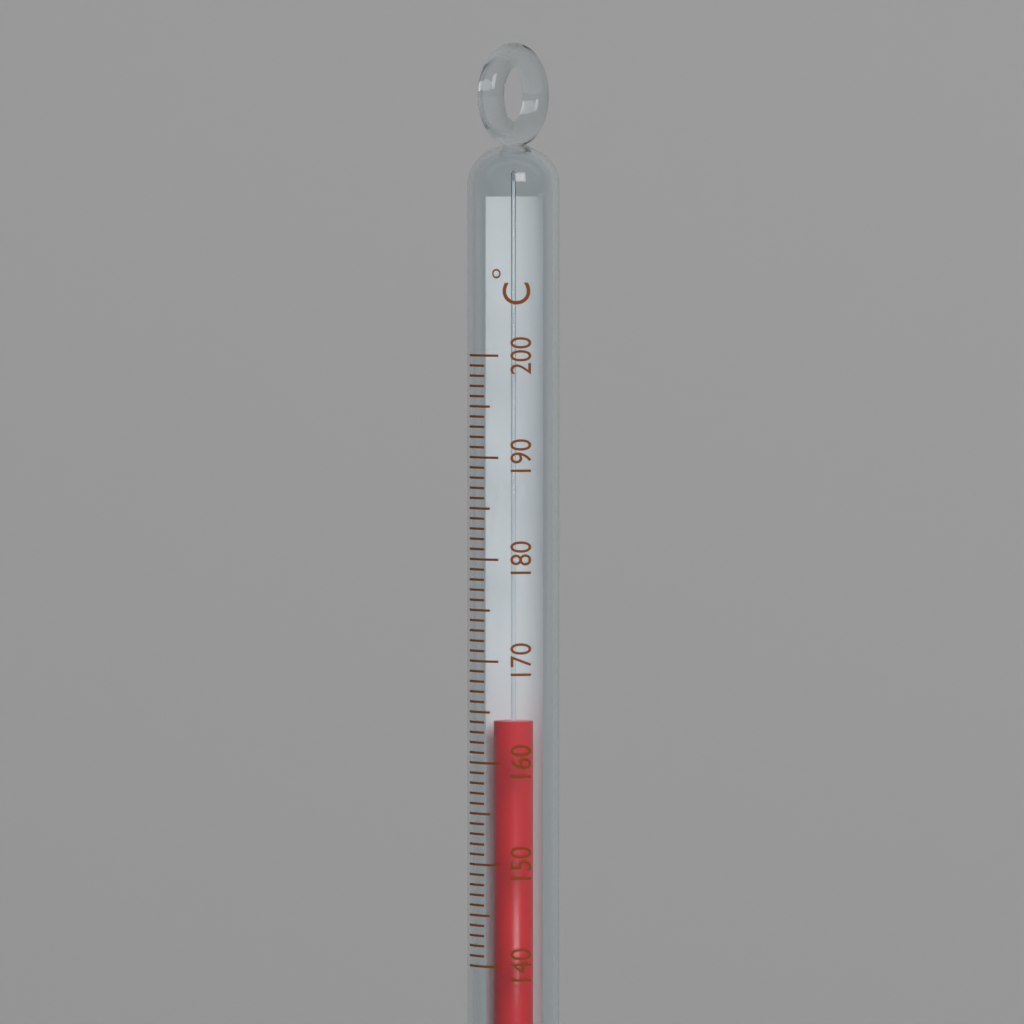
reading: 164 °C
